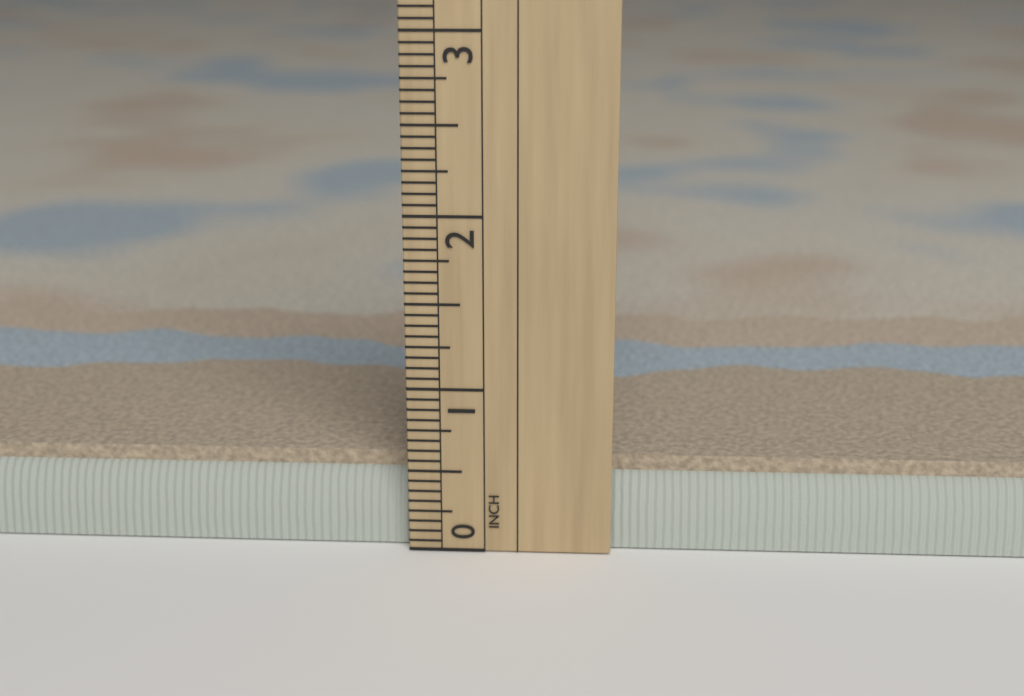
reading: 0.5625 in
